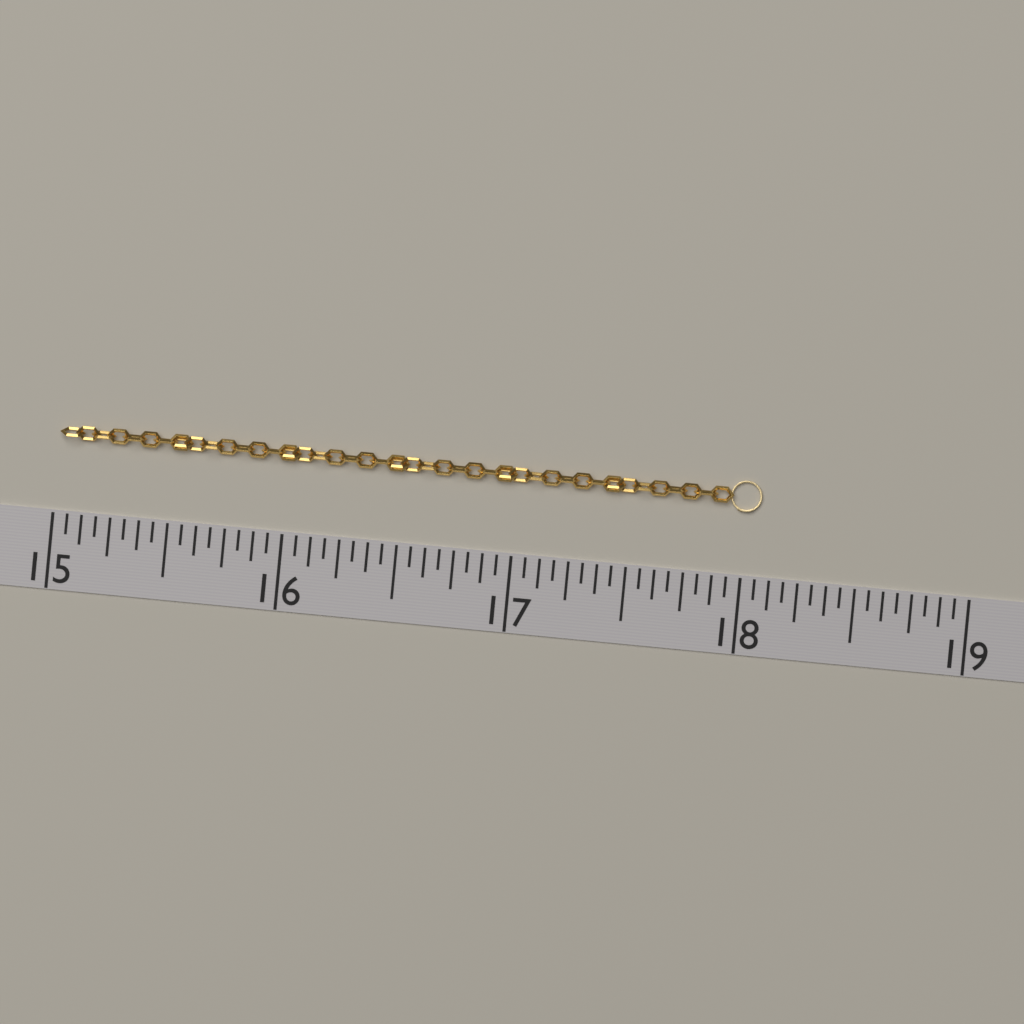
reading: 18.0625 (no unit)
